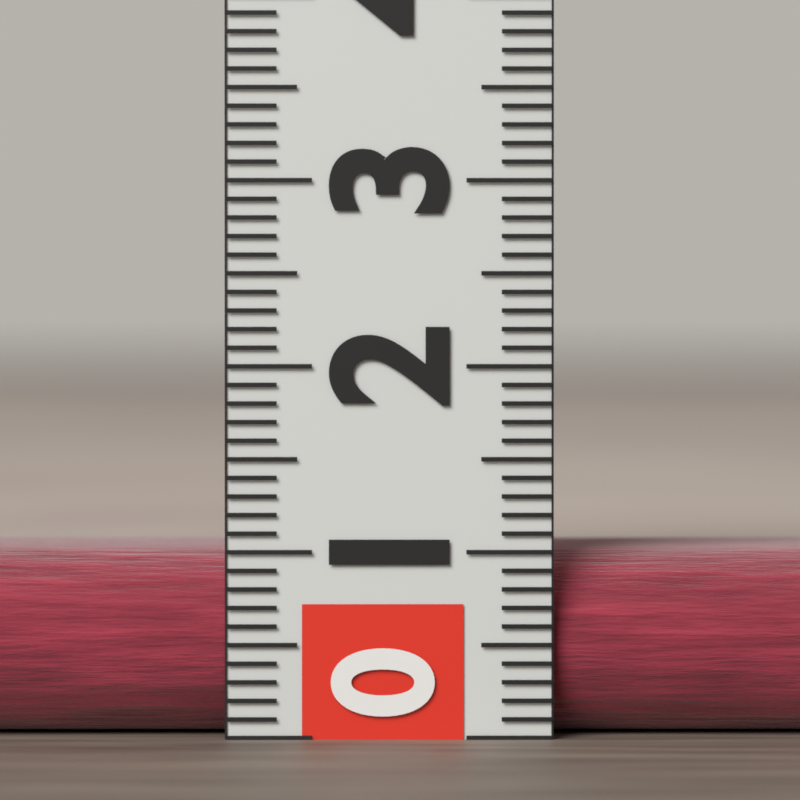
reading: 1.0 (no unit)
